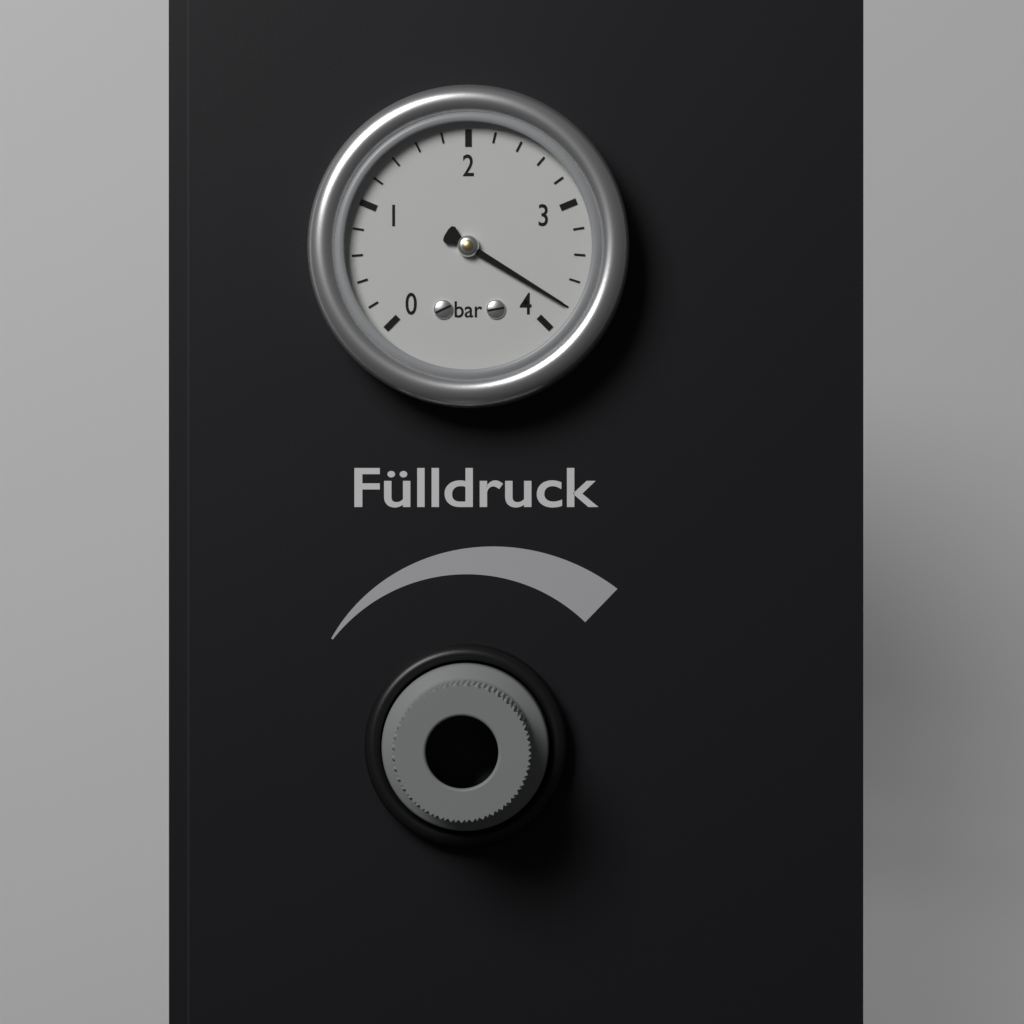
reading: 3.8 bar
